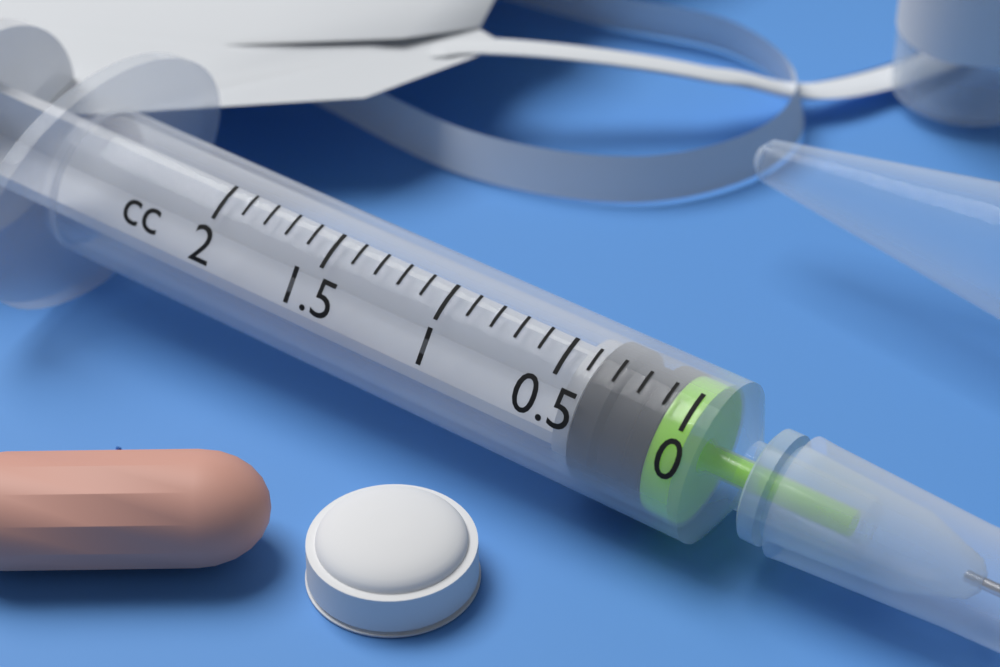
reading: 0.1 cc
